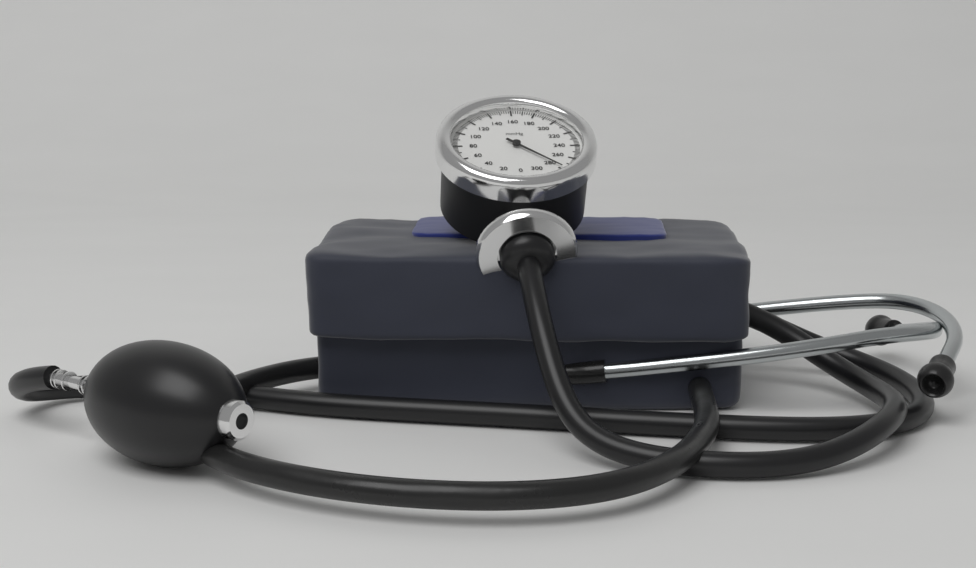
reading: 278 mmHg
